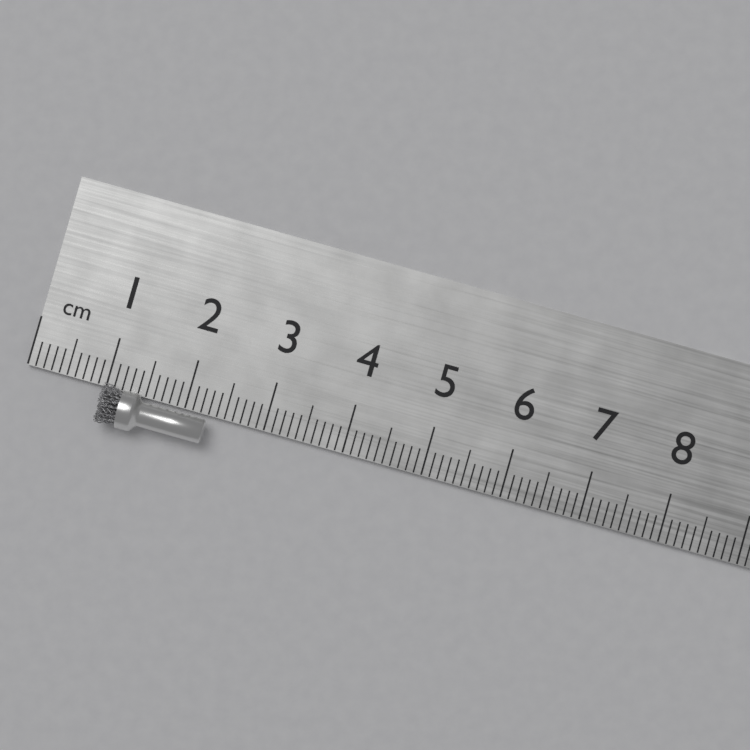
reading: 2.3 cm
